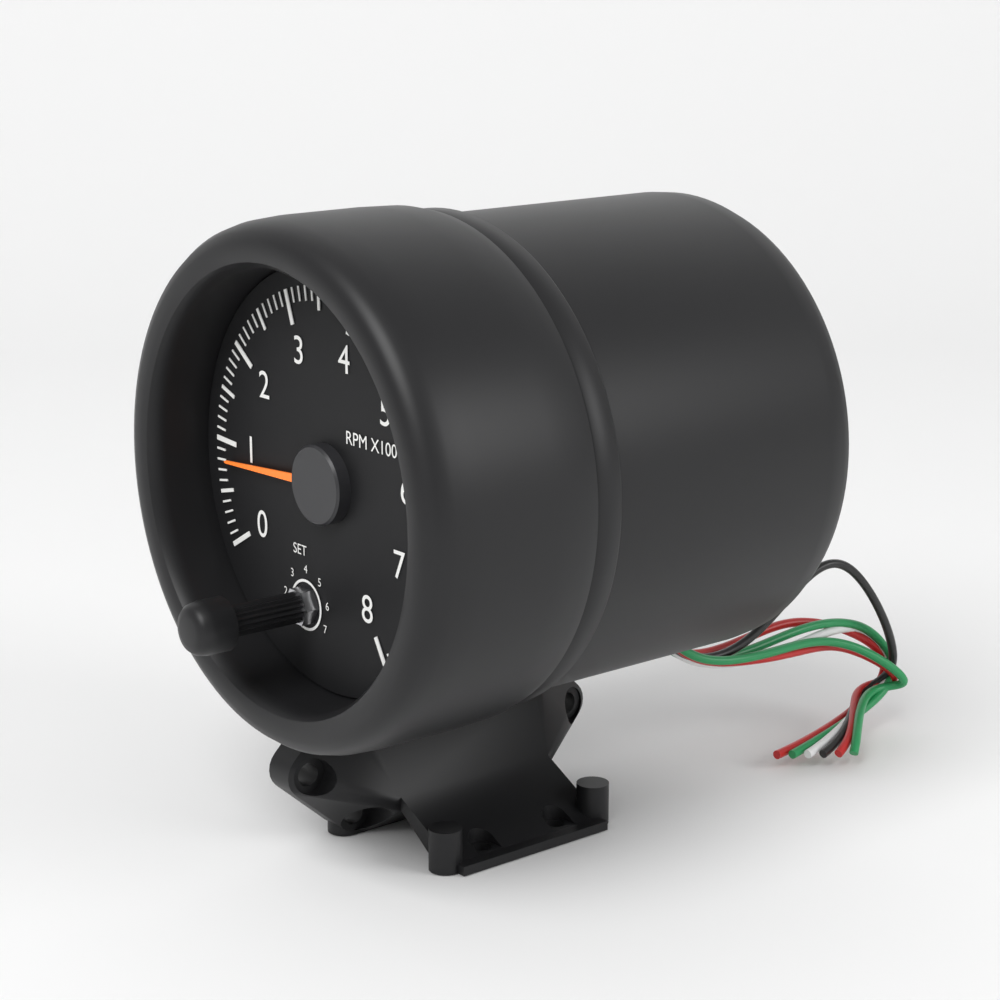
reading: 0.8 RPM x1000
